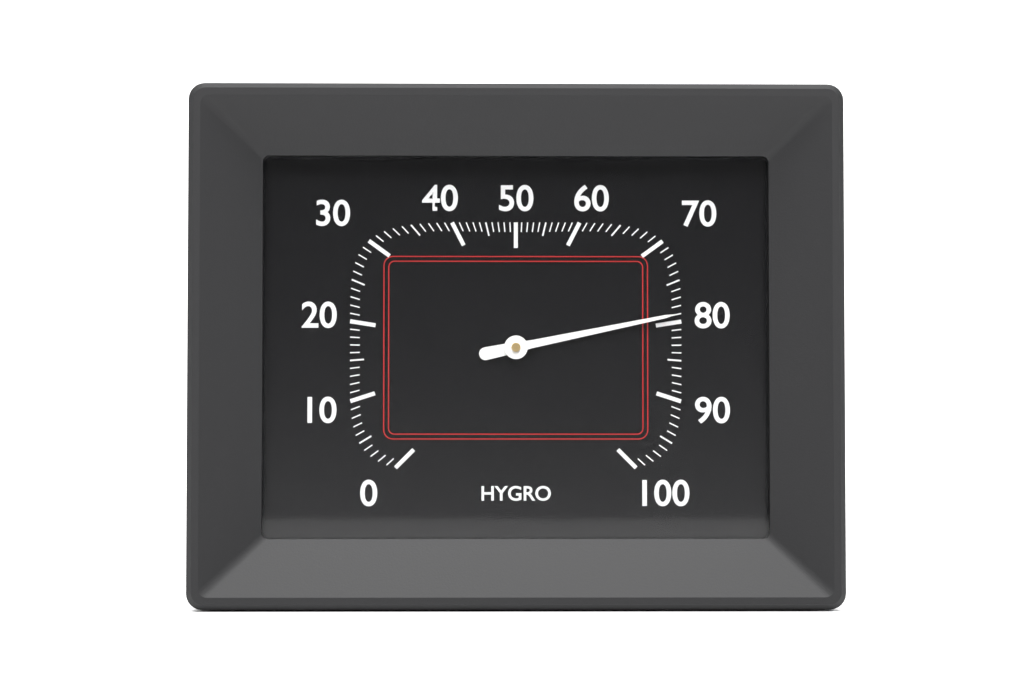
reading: 79 %
